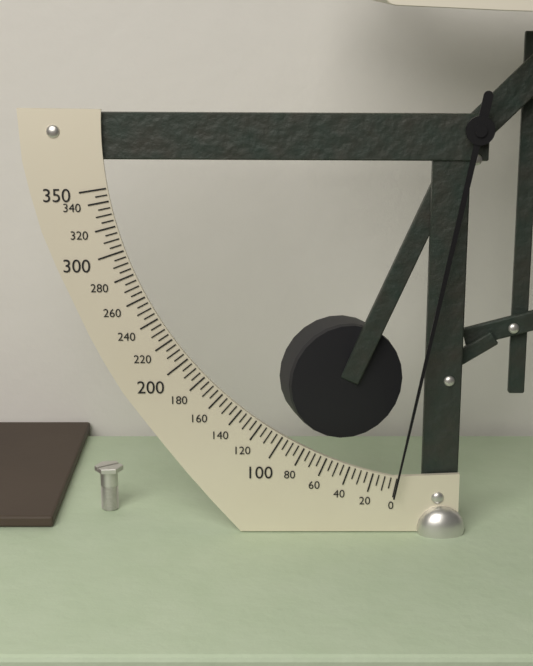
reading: 0 (no unit)
